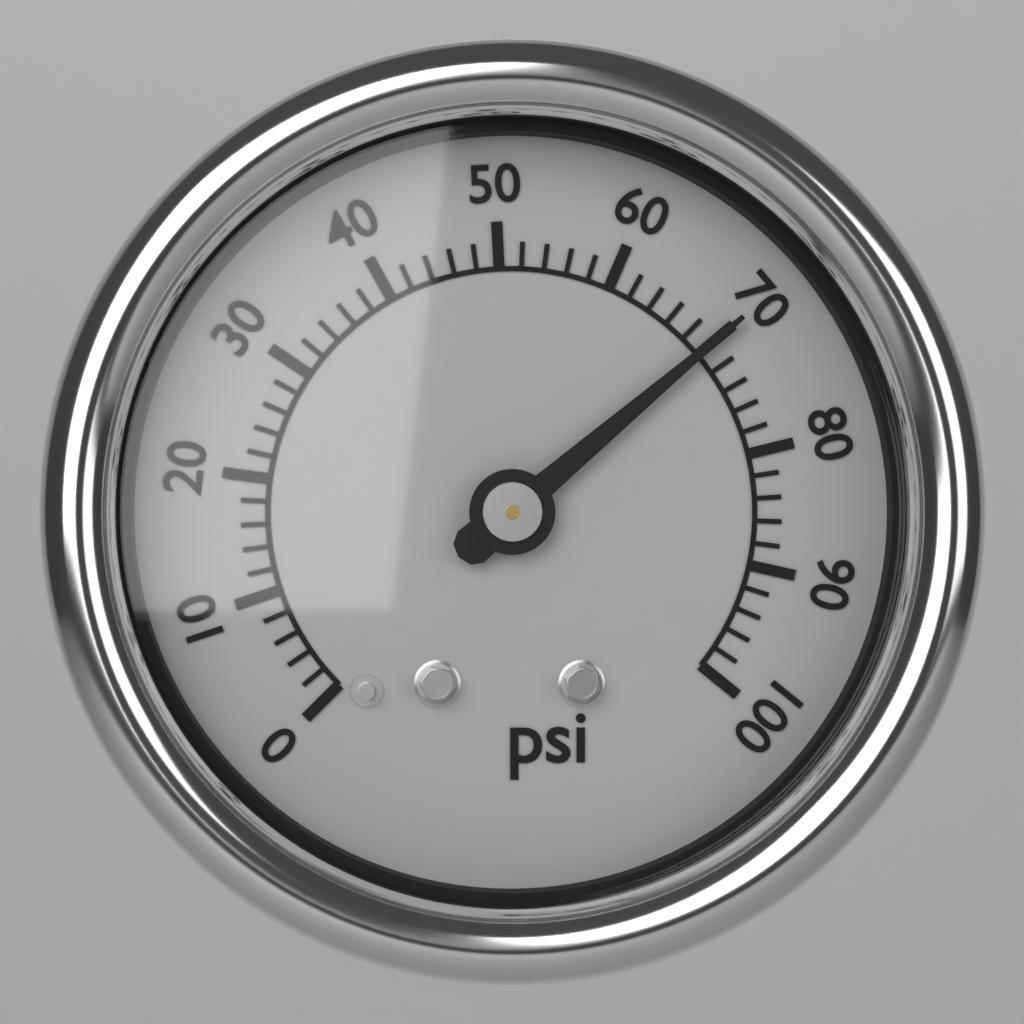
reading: 70 psi
